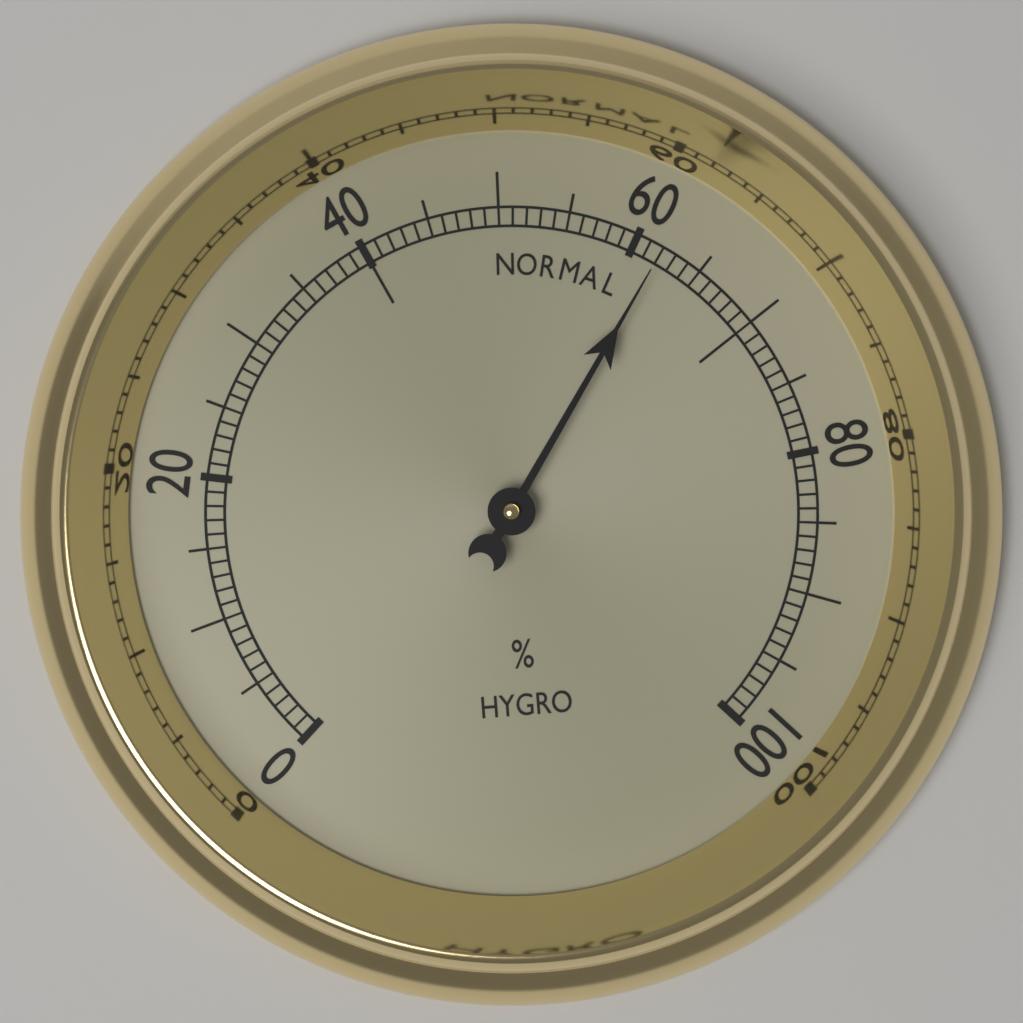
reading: 62 %
